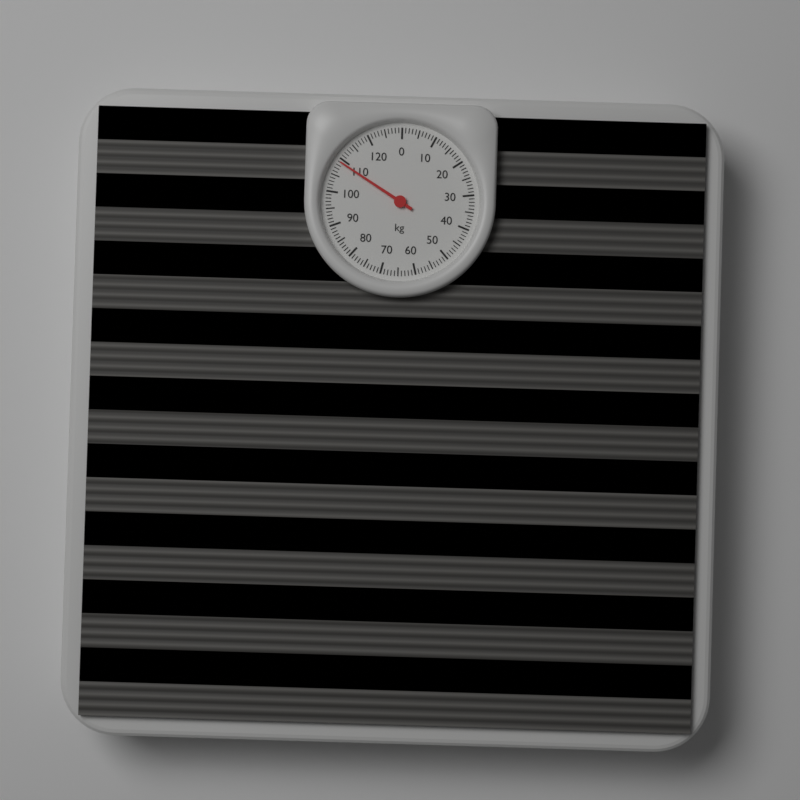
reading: 109 kg
